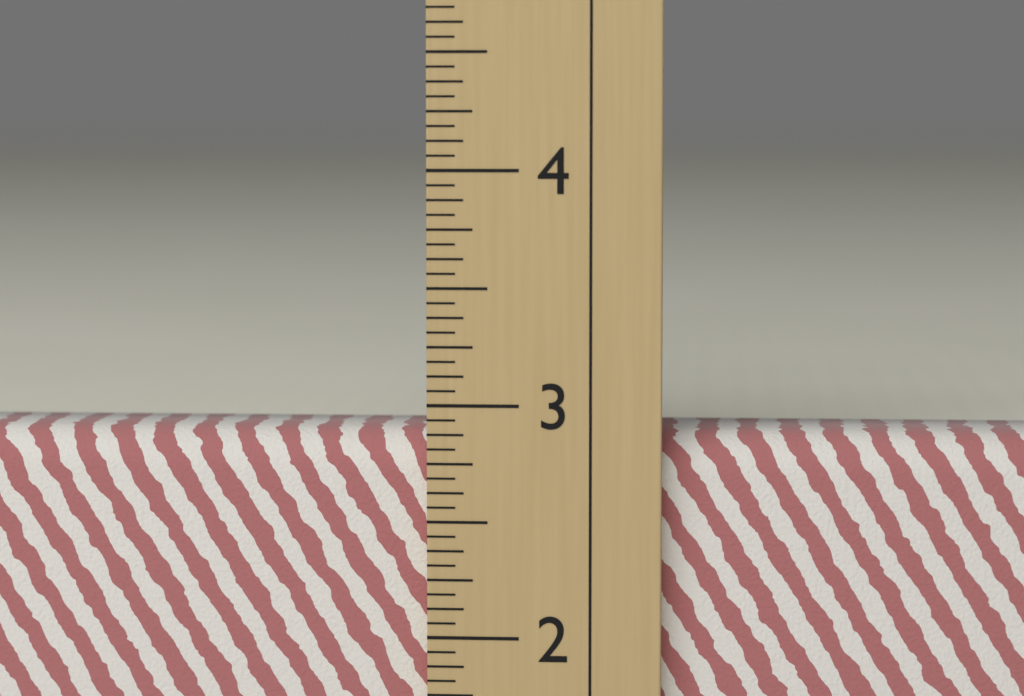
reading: 2.8750 in
